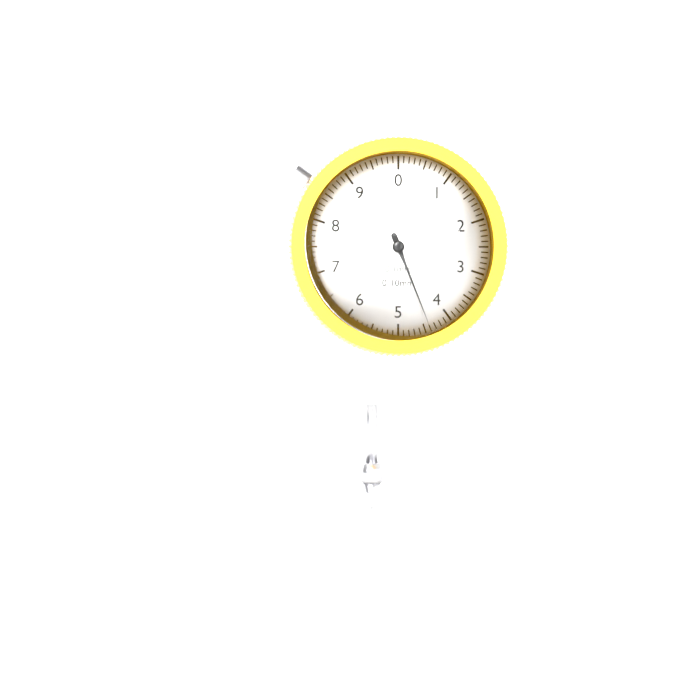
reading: 4.4 mm
